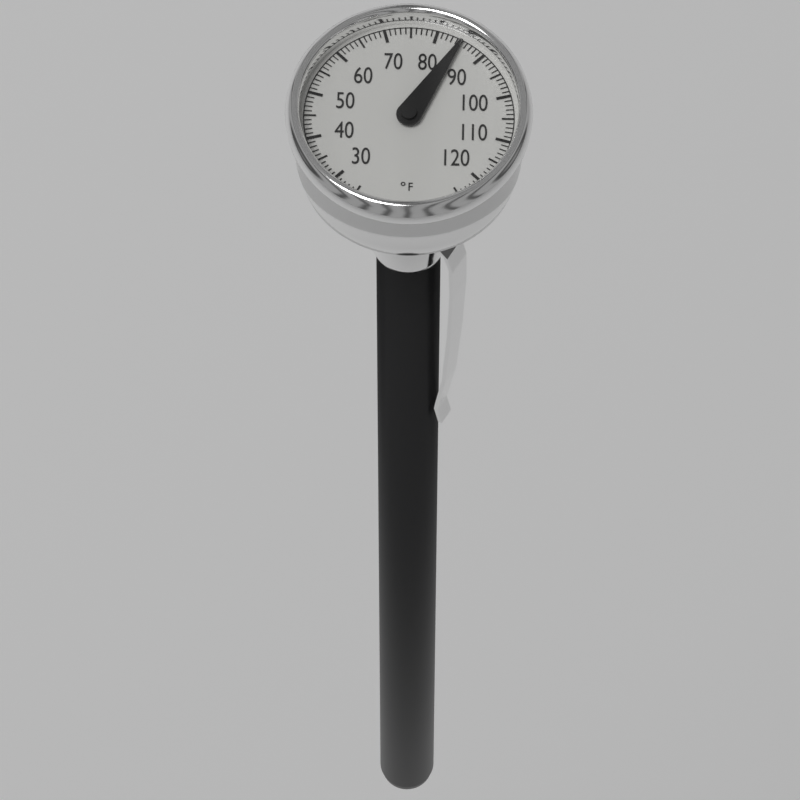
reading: 85 °F
